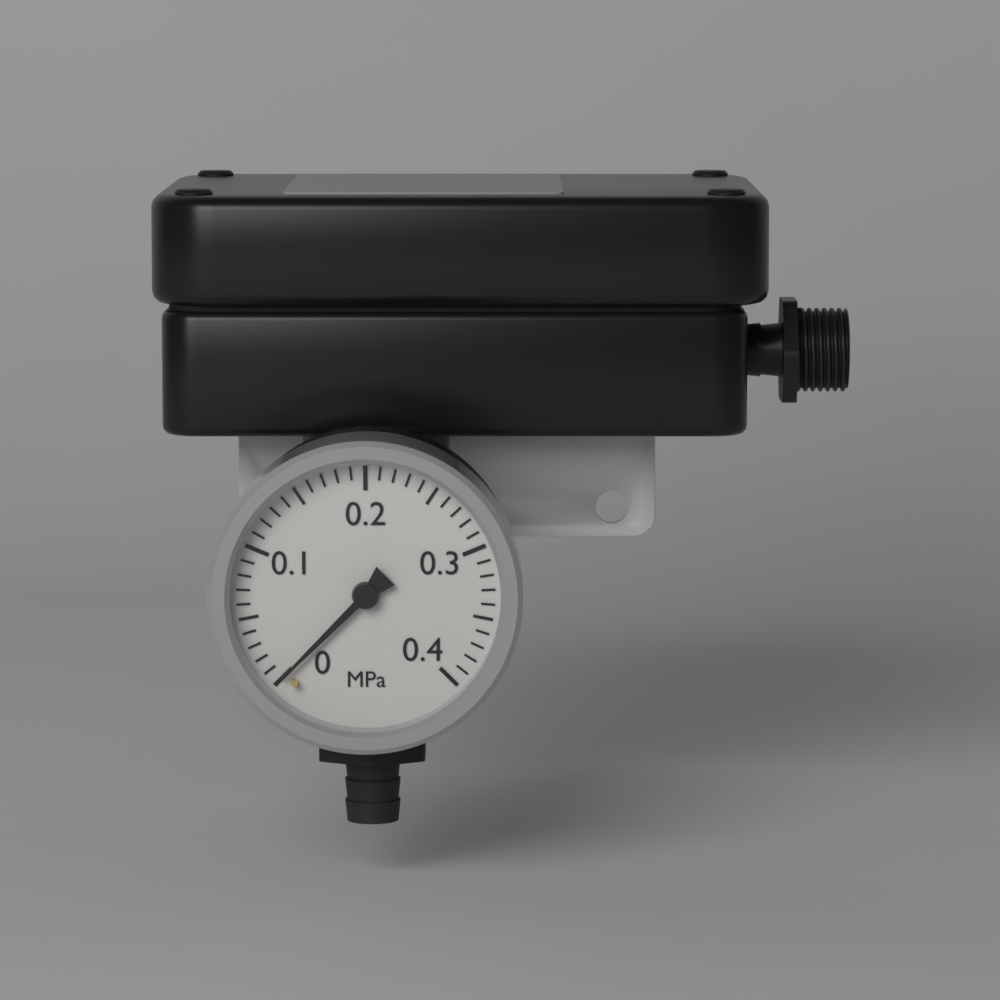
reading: 0.00 MPa
